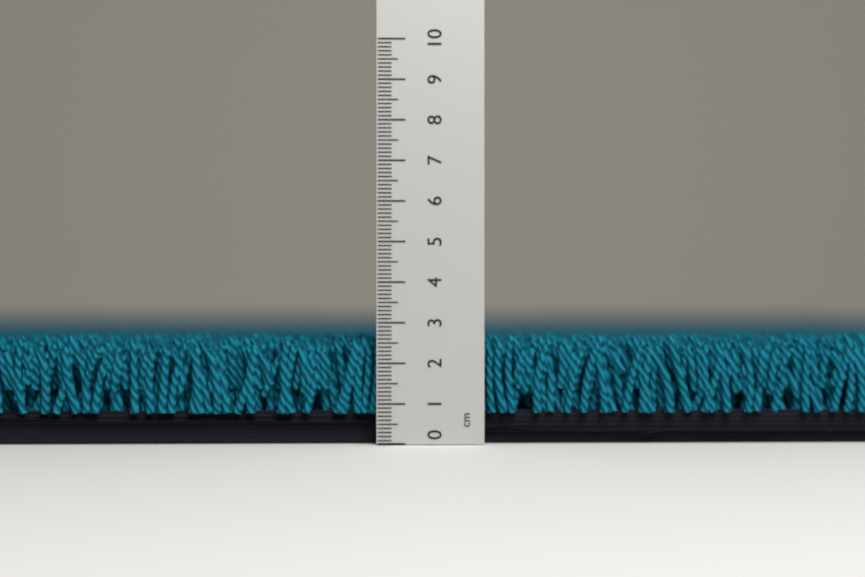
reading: 2.7 cm
